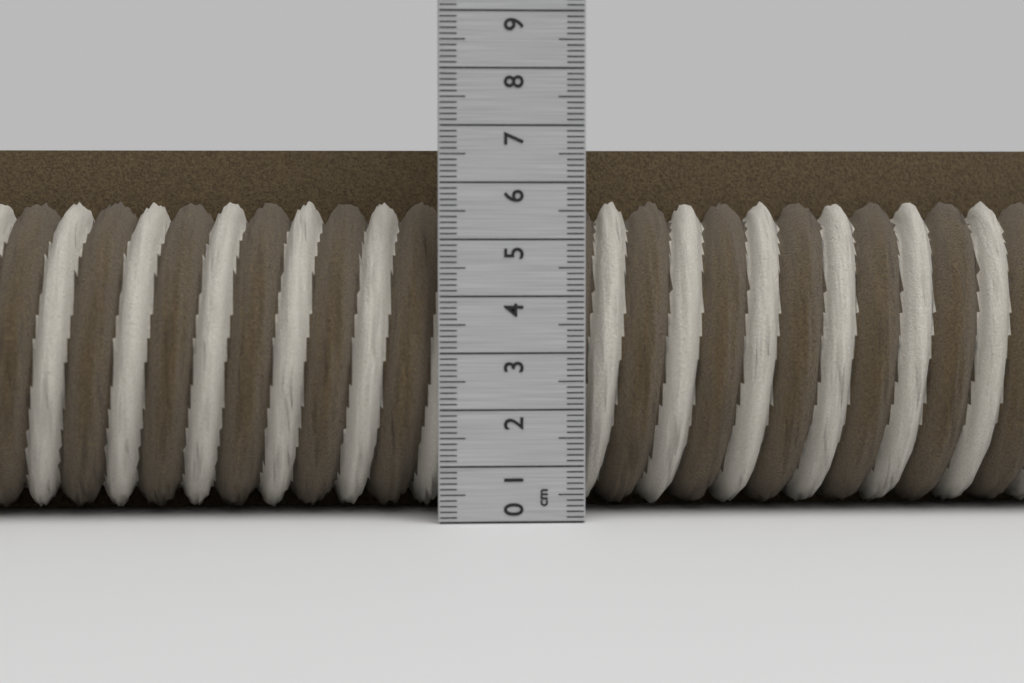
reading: 6.6 cm
